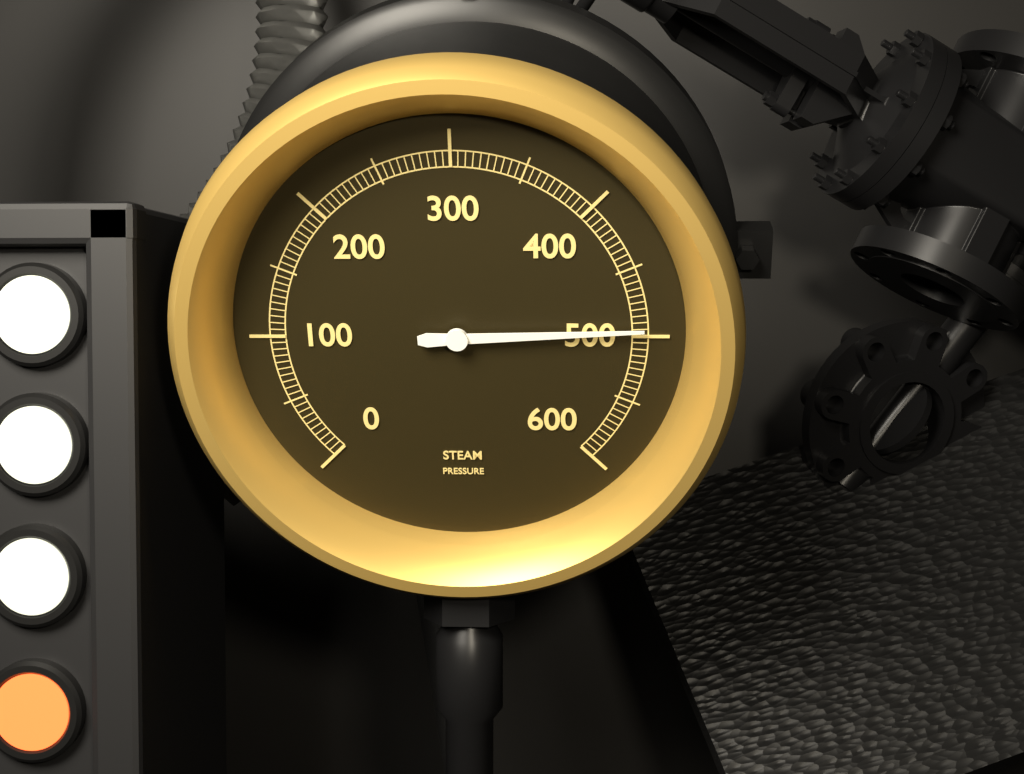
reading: 495 (no unit)
